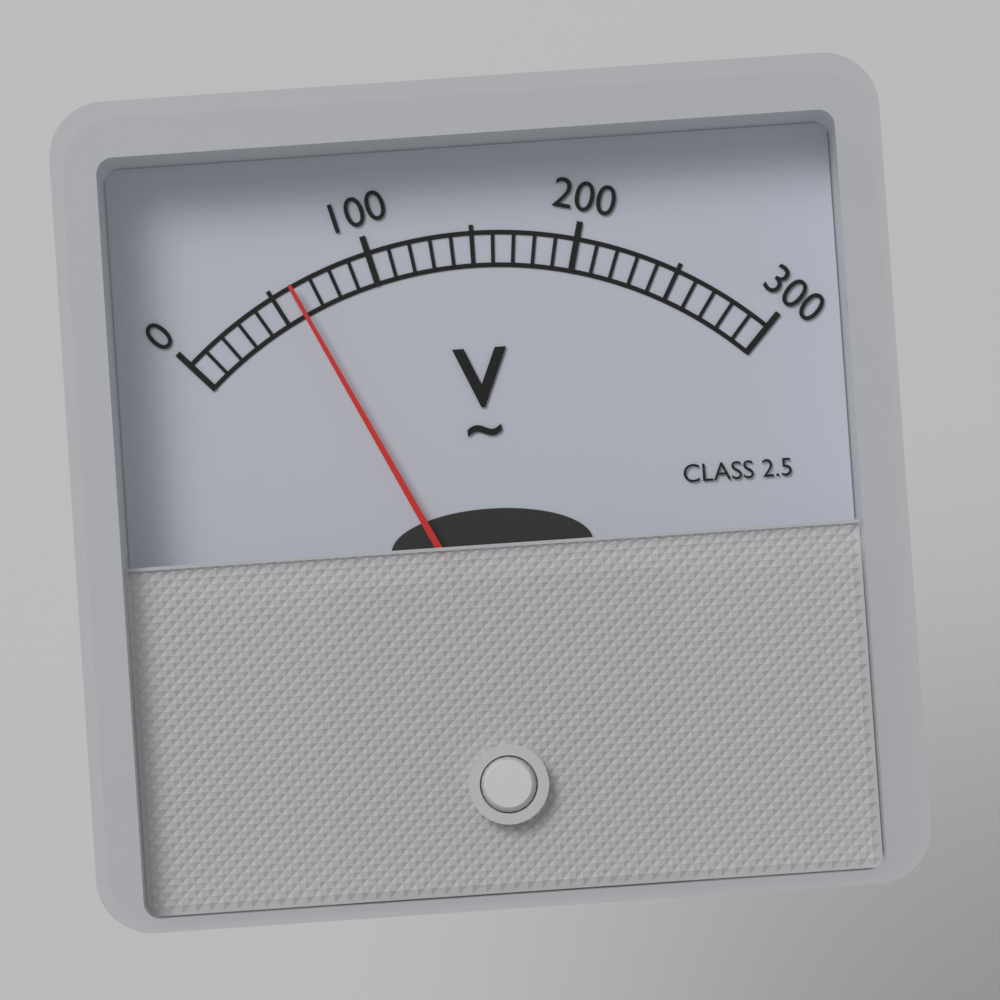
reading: 60 V
